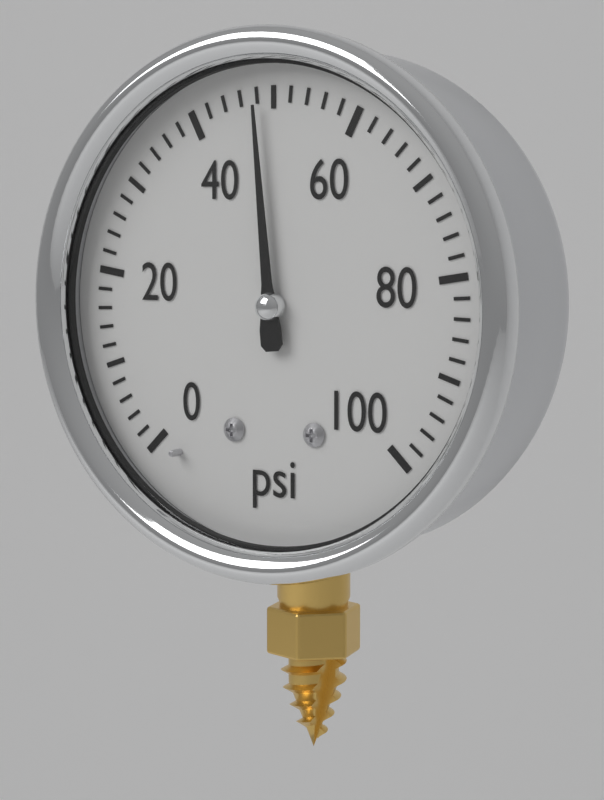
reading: 48 psi
